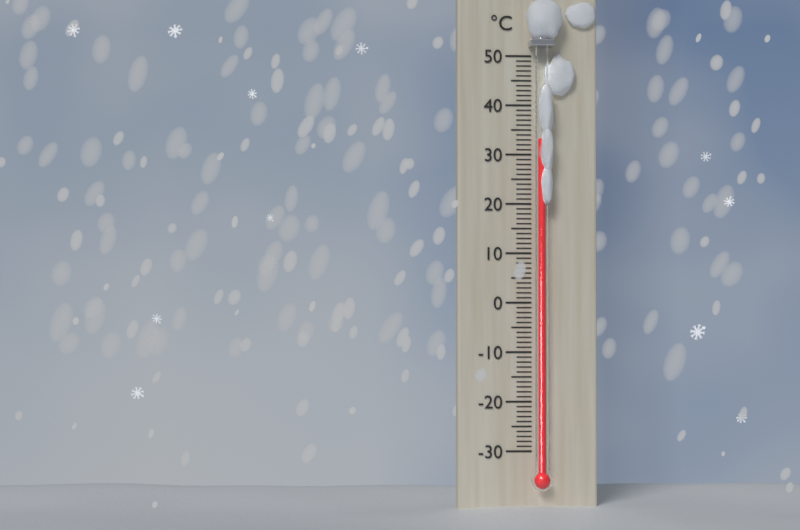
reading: 33 °C
